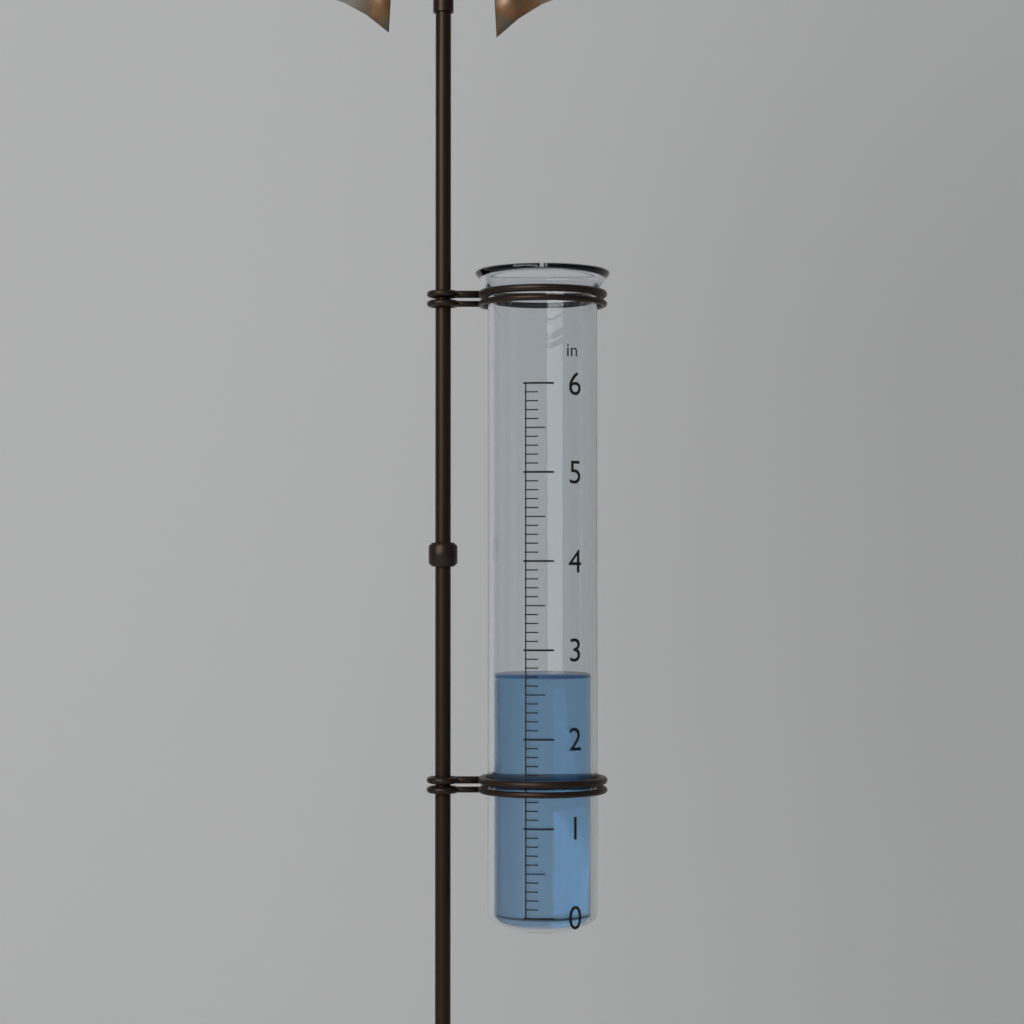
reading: 2.7 in
